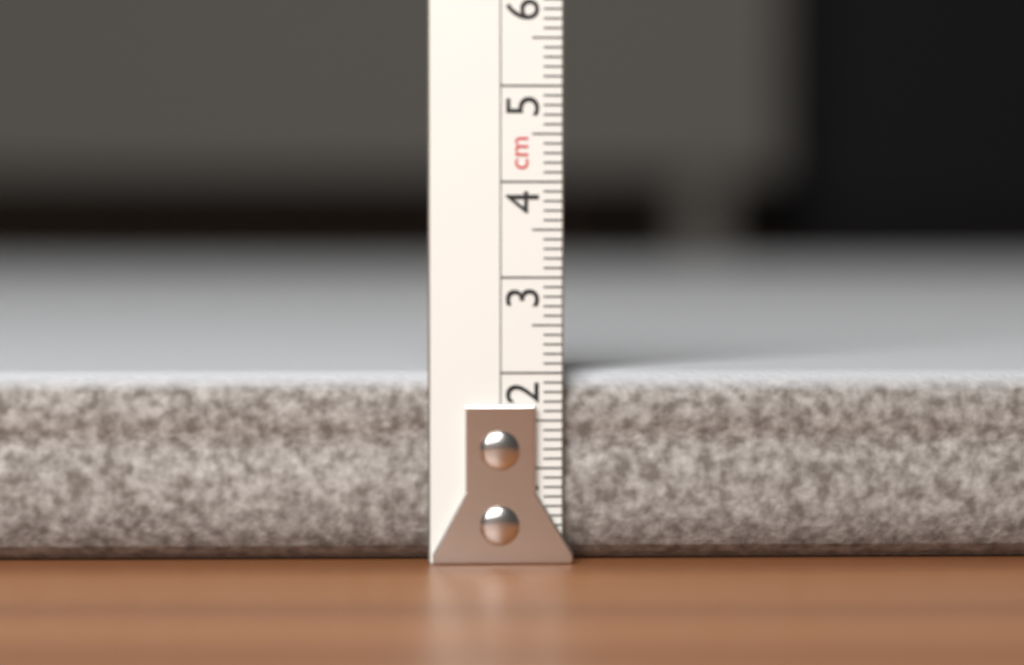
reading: 2.0 cm
